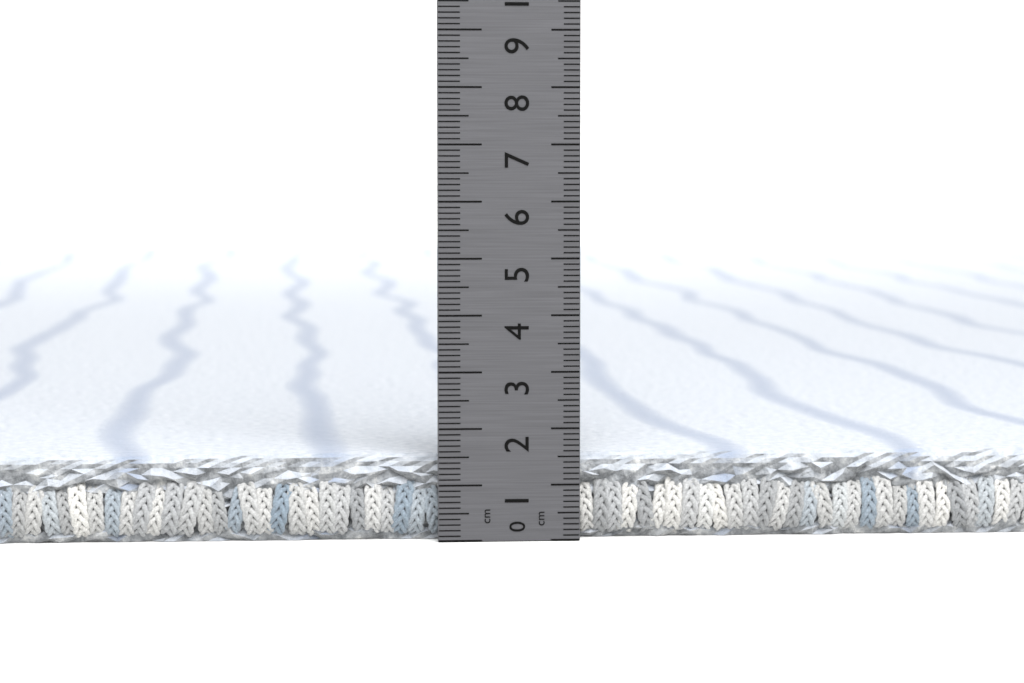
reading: 1.5 cm
